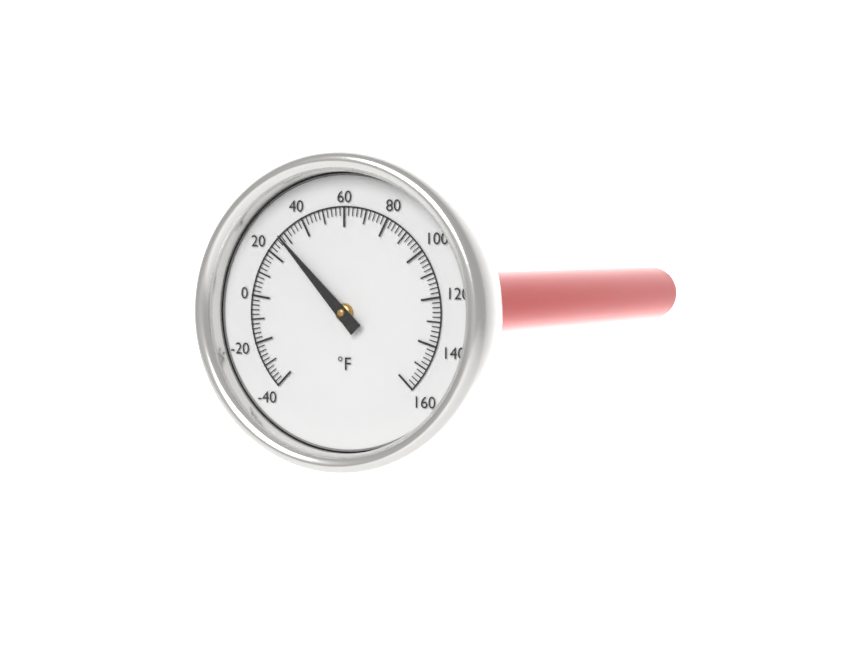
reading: 28 °F
